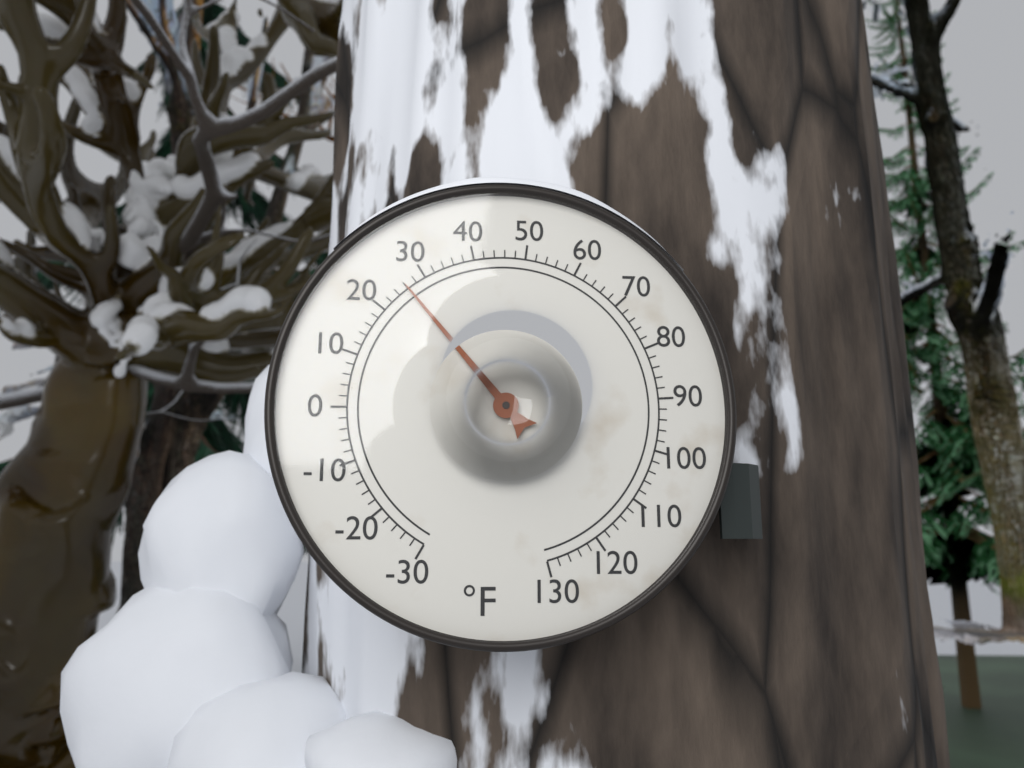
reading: 26 °F
